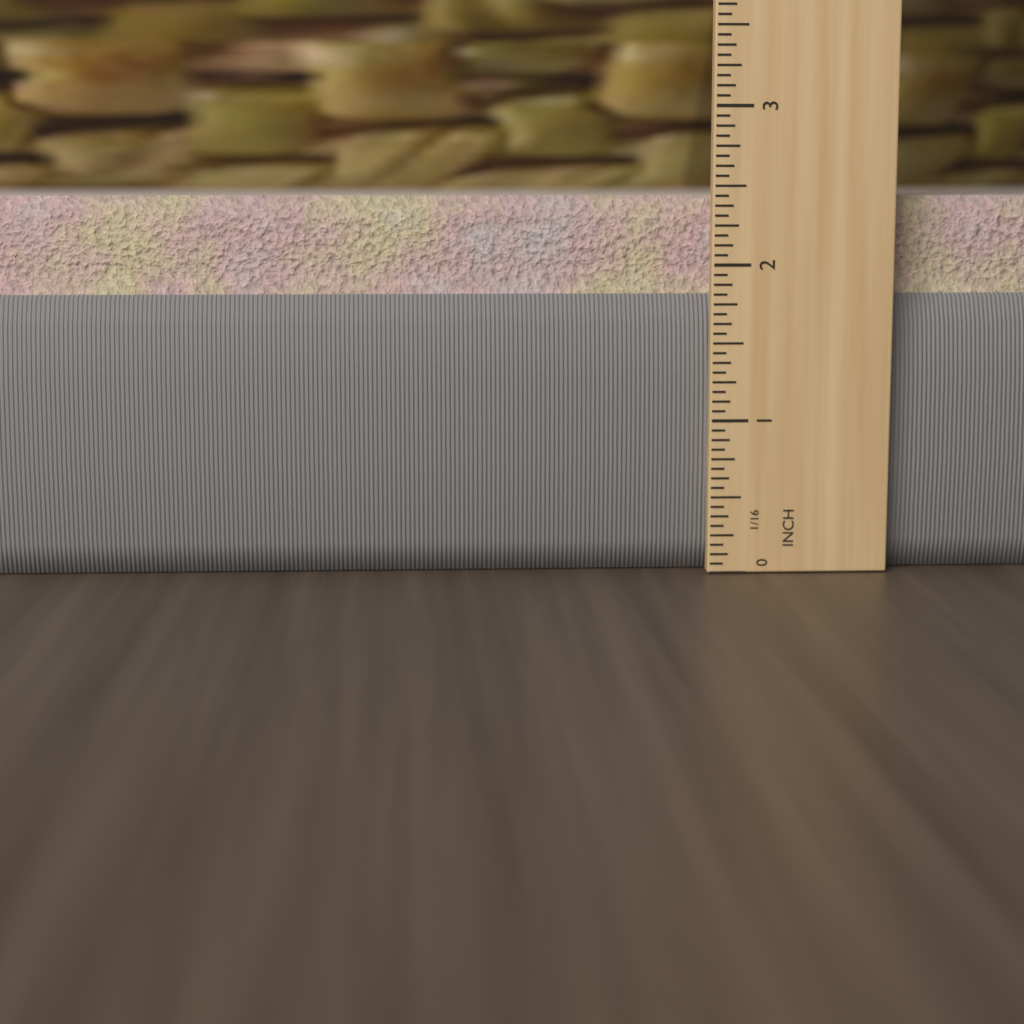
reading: 2.4375 in
